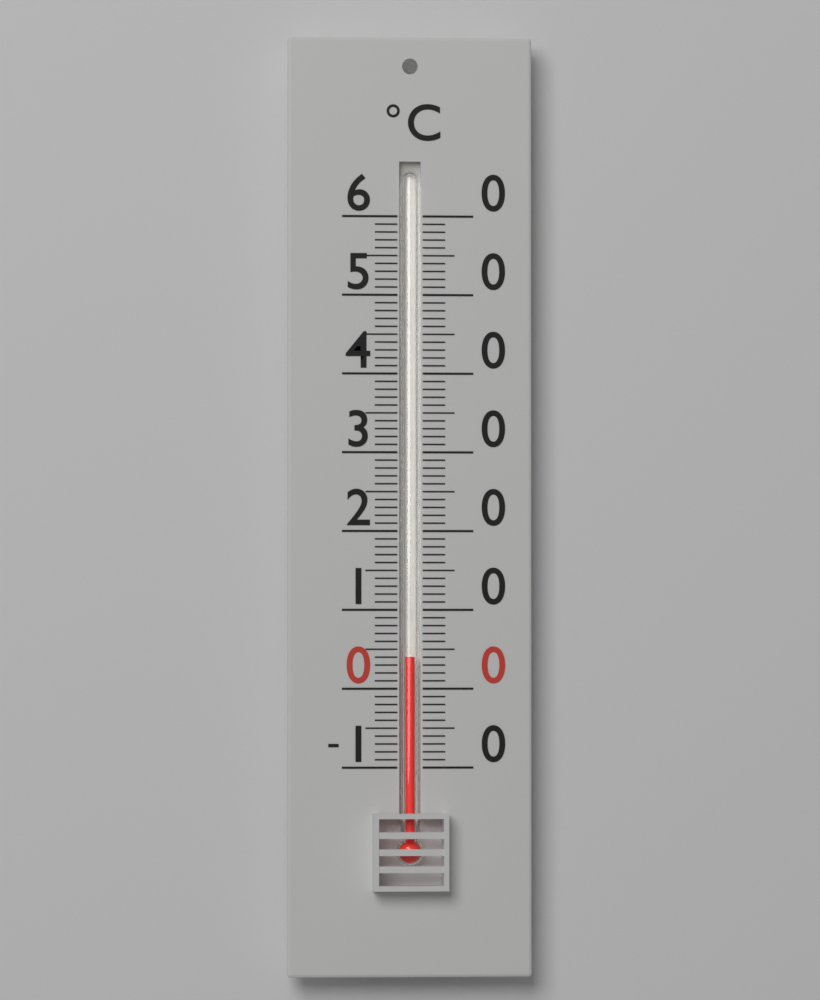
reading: 4 °C
